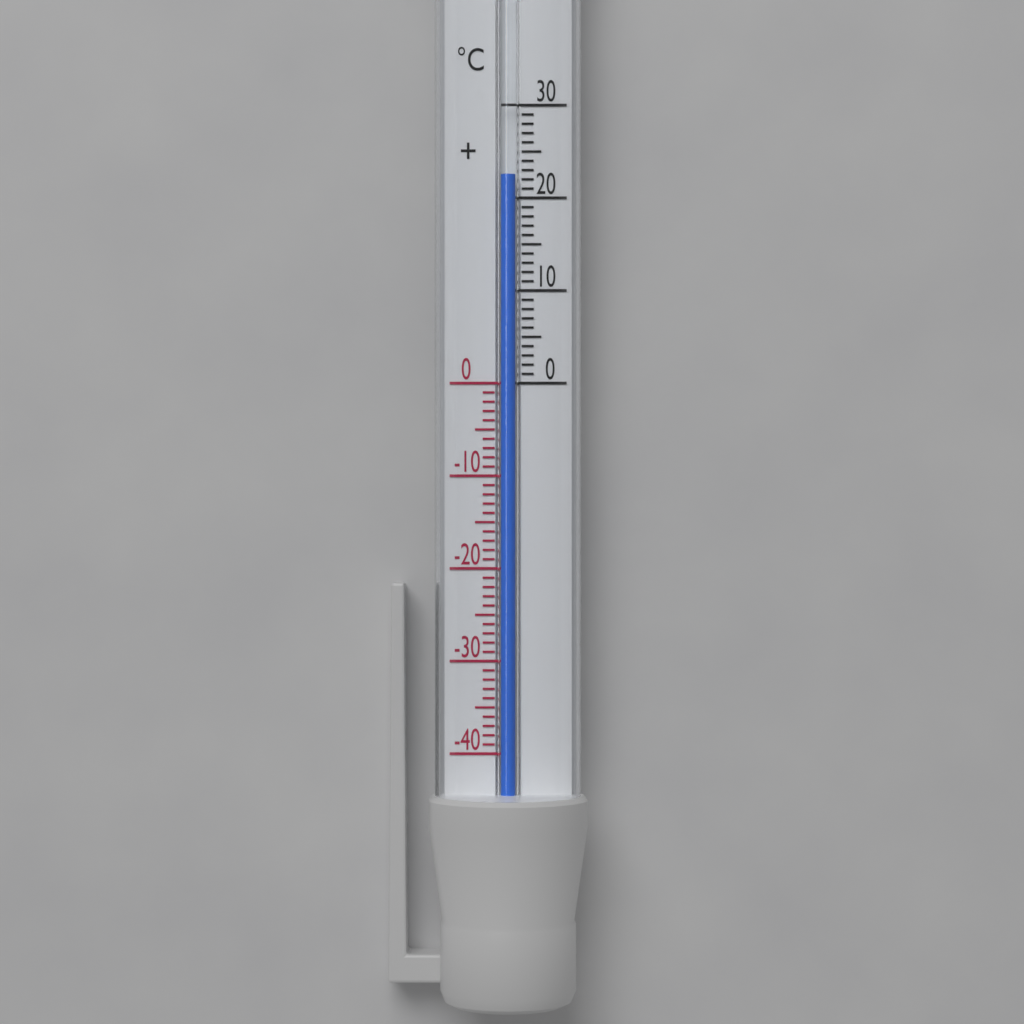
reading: 22.5 °C
